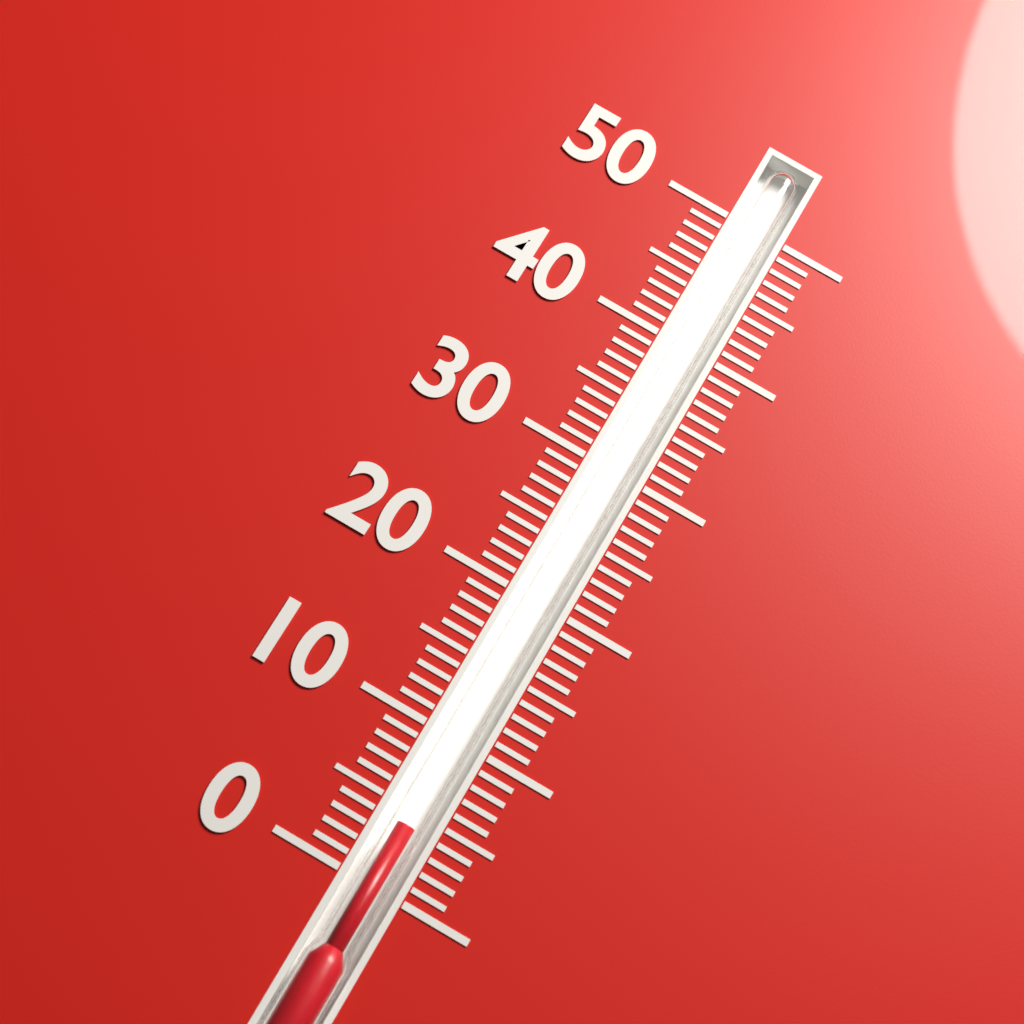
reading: 4 (no unit)
